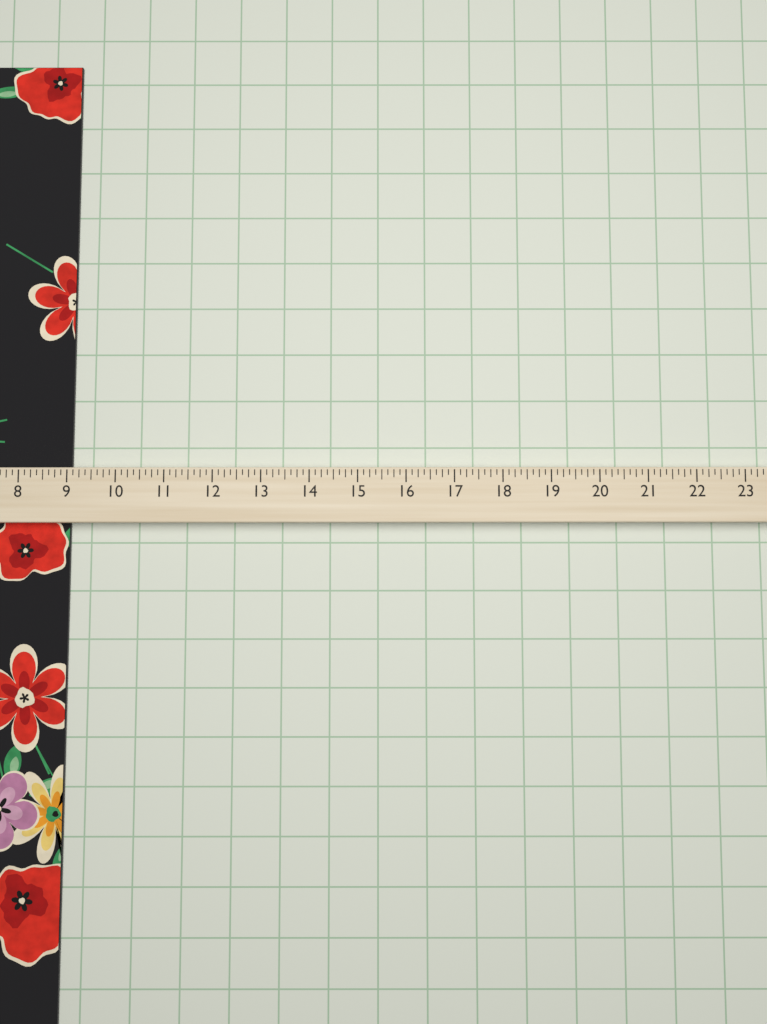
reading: 9.000 (no unit)
